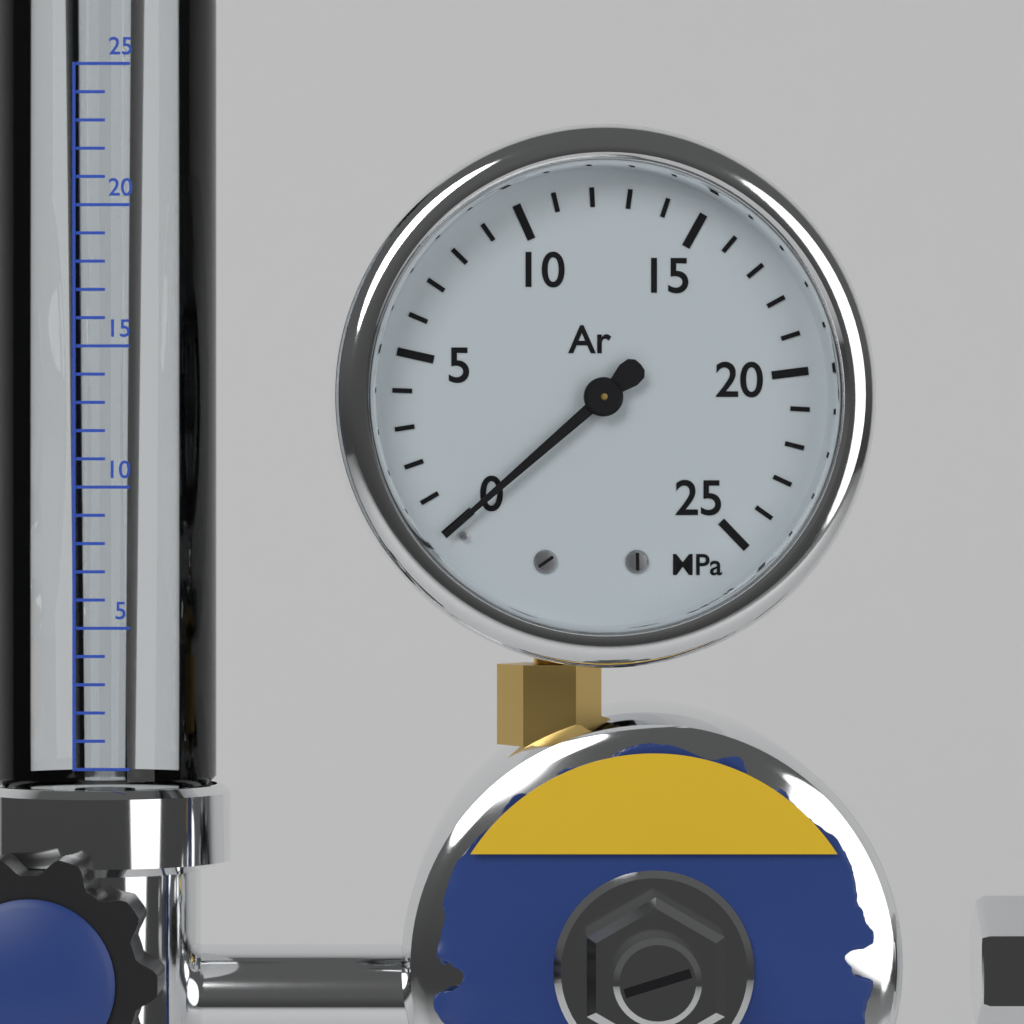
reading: 0 MPa
